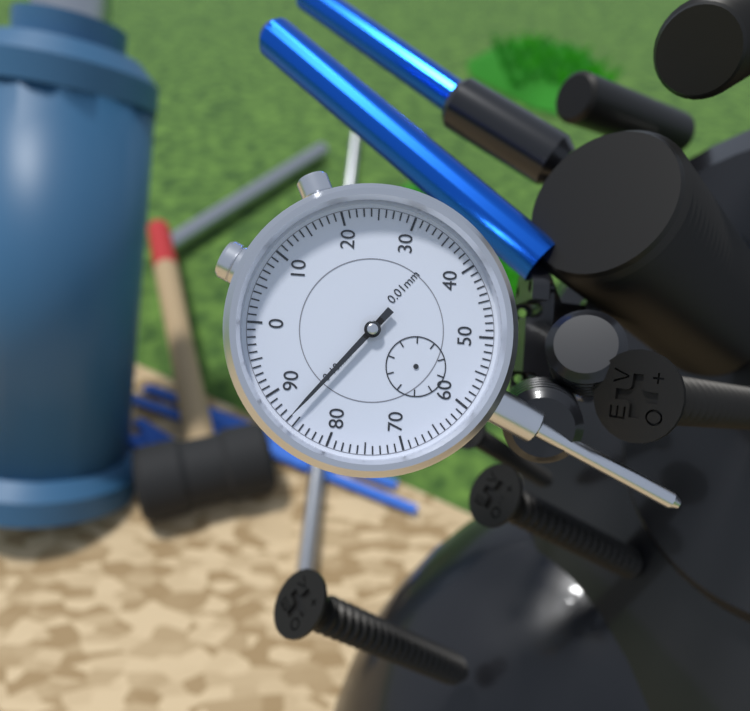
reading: 0.86 mm
